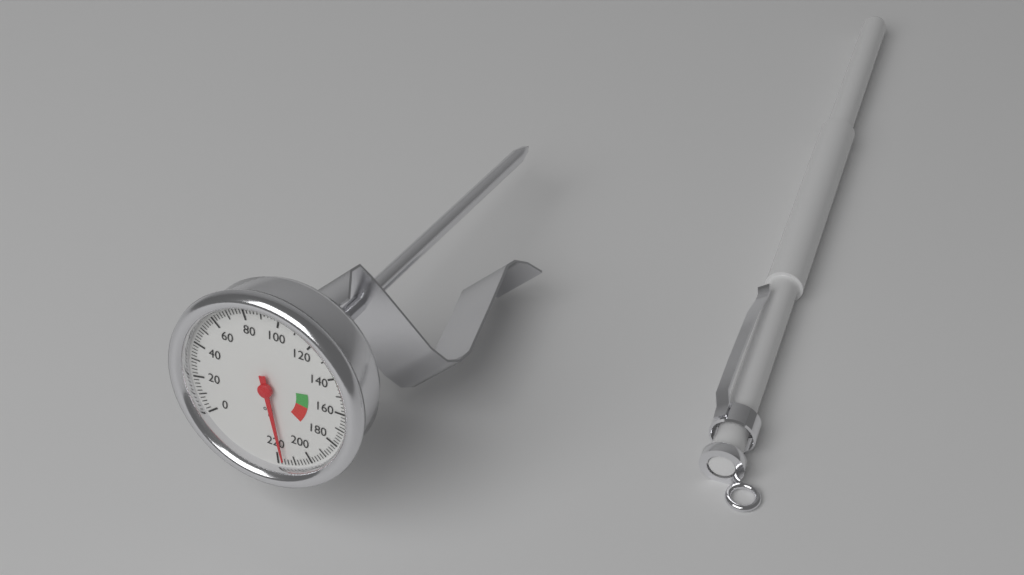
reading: 216 °F
